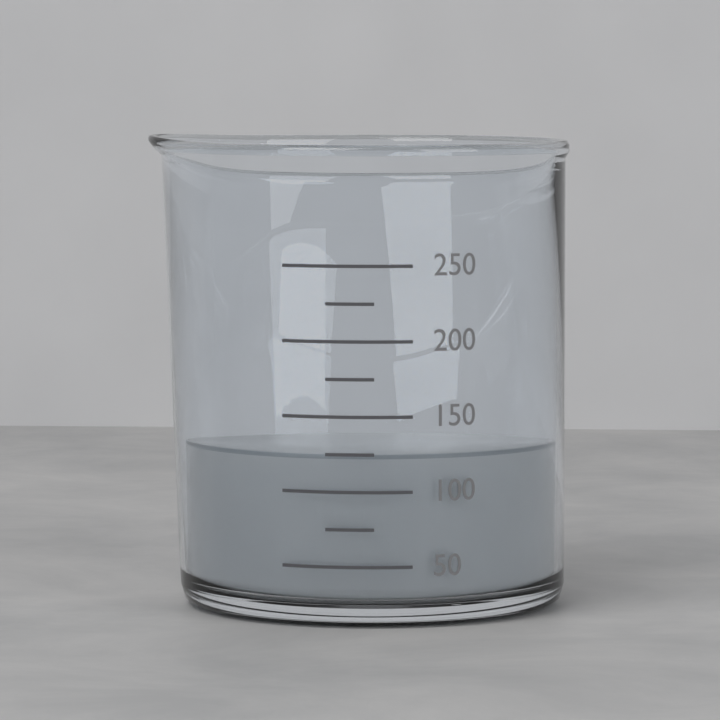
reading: 125 (no unit)
